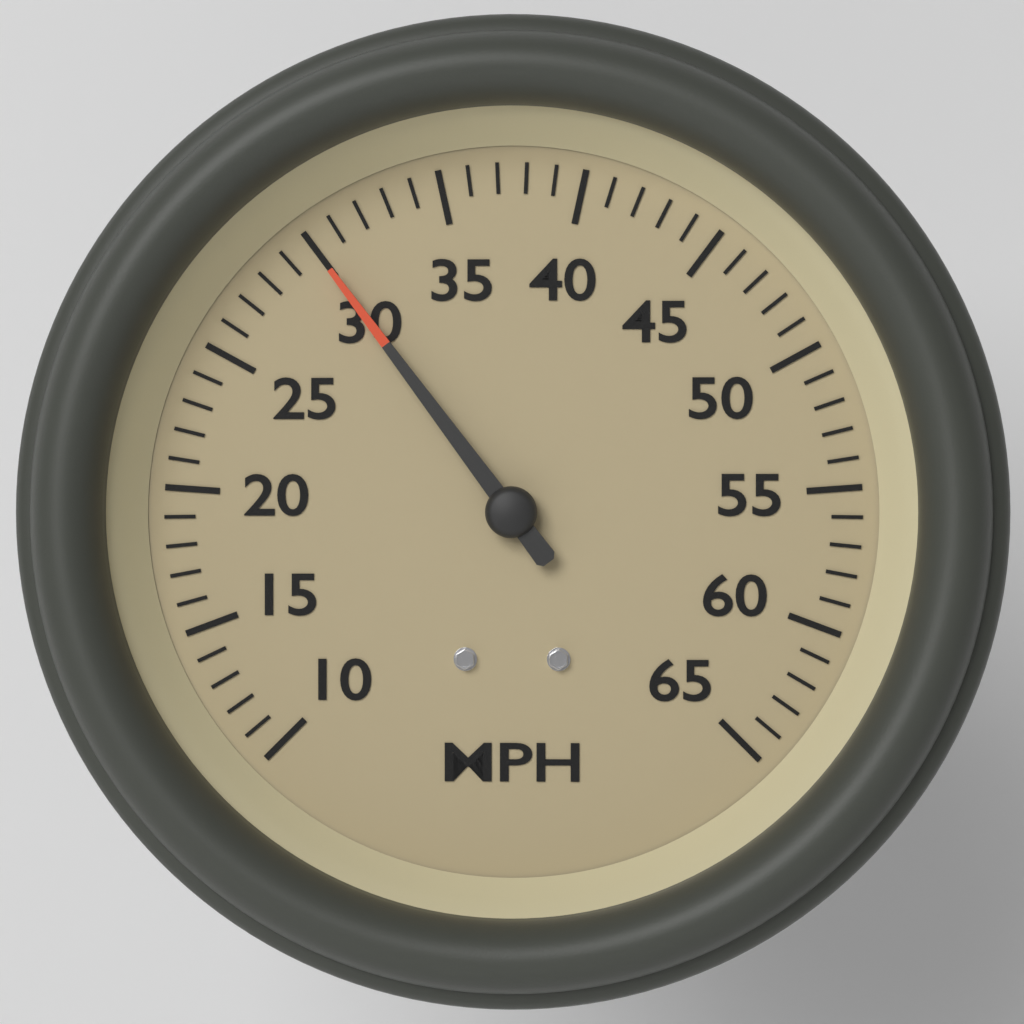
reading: 30 MPH
